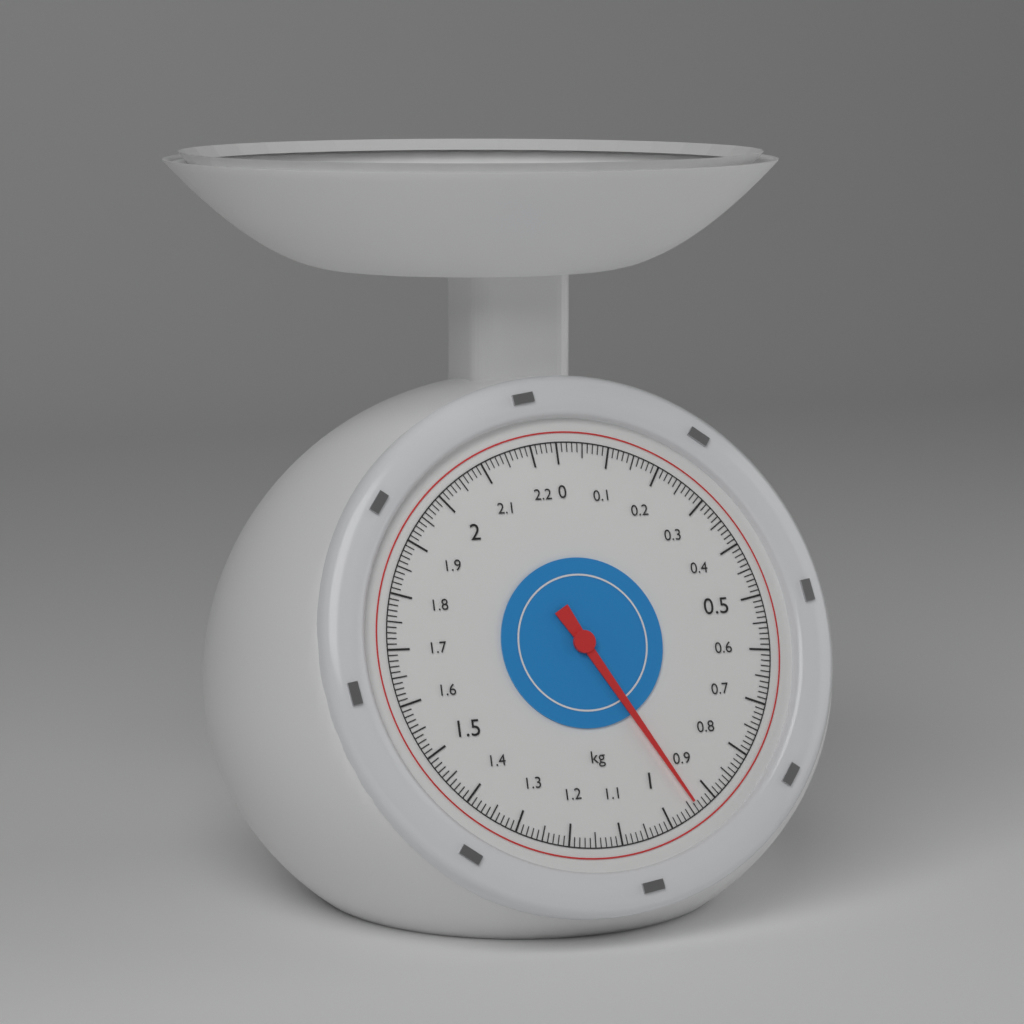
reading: 0.94 kg
